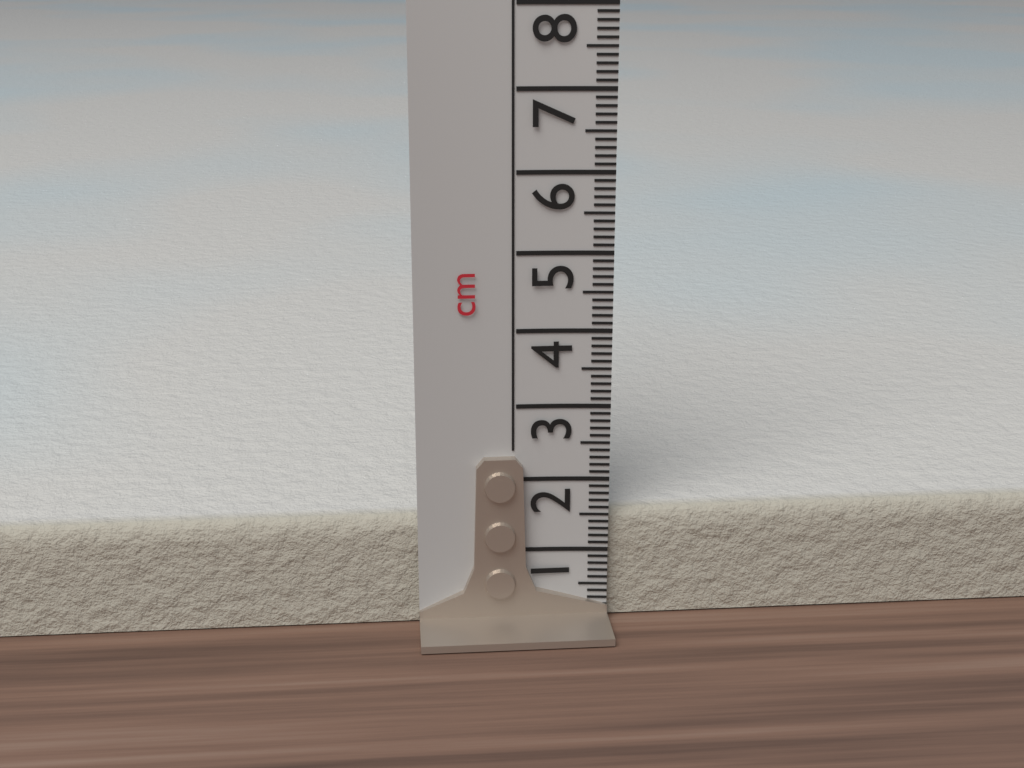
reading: 1.5 cm
